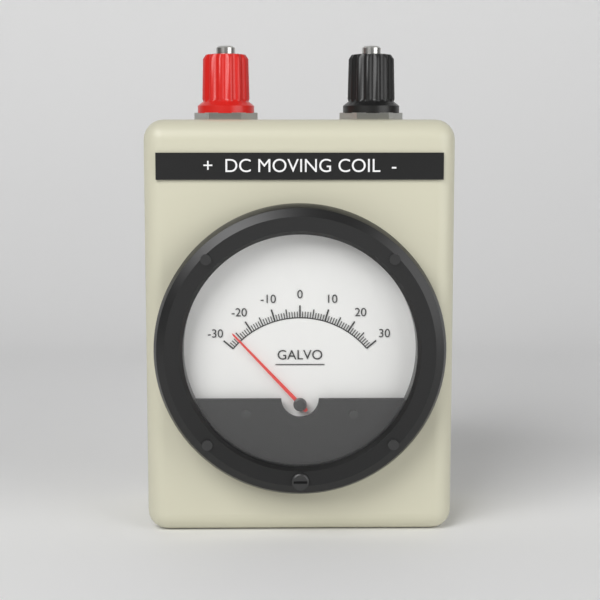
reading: -26 (no unit)
